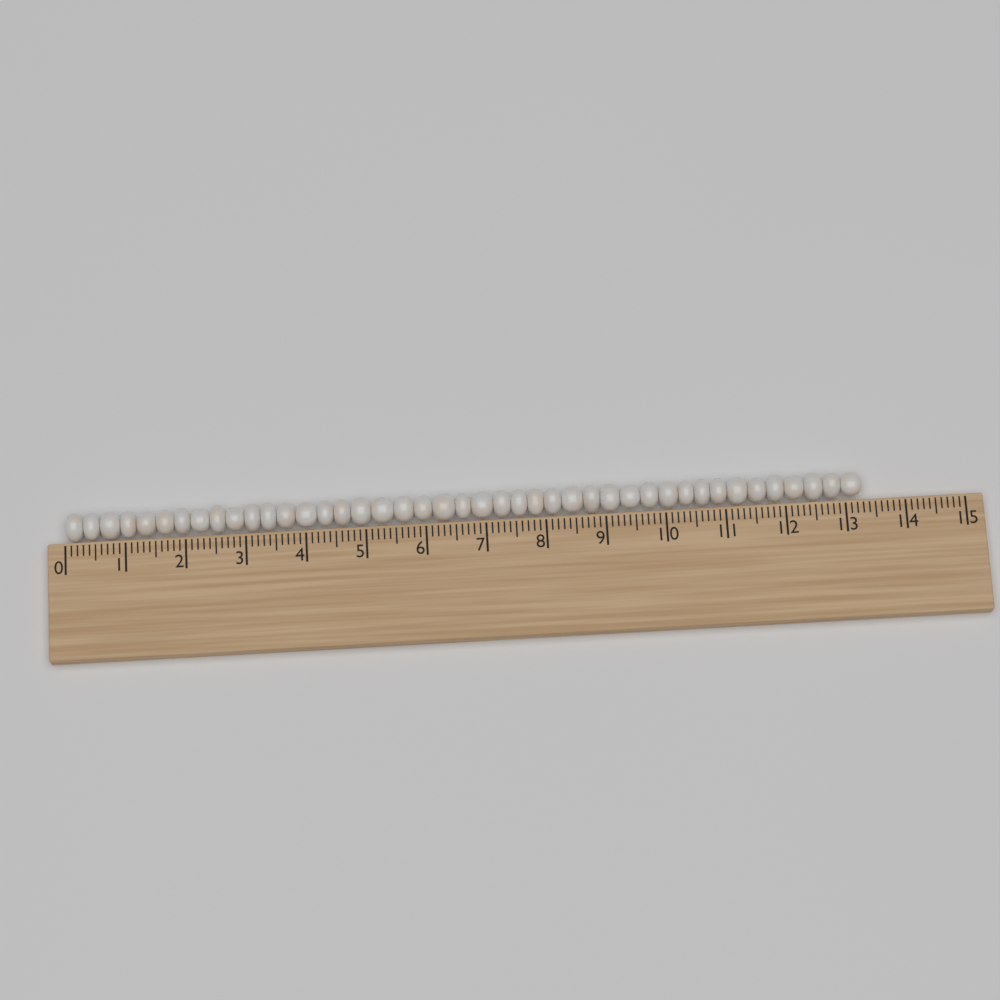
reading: 13.3 (no unit)
